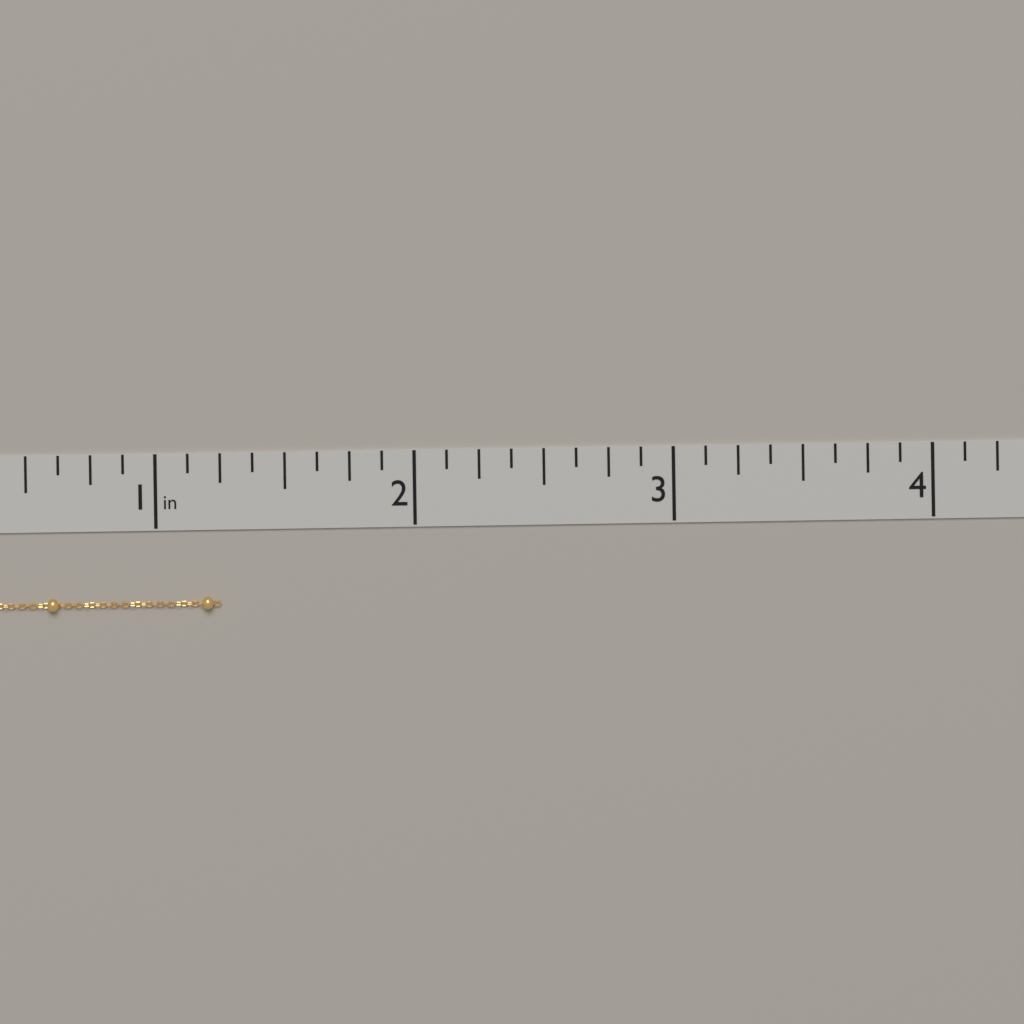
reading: 1.250 in
